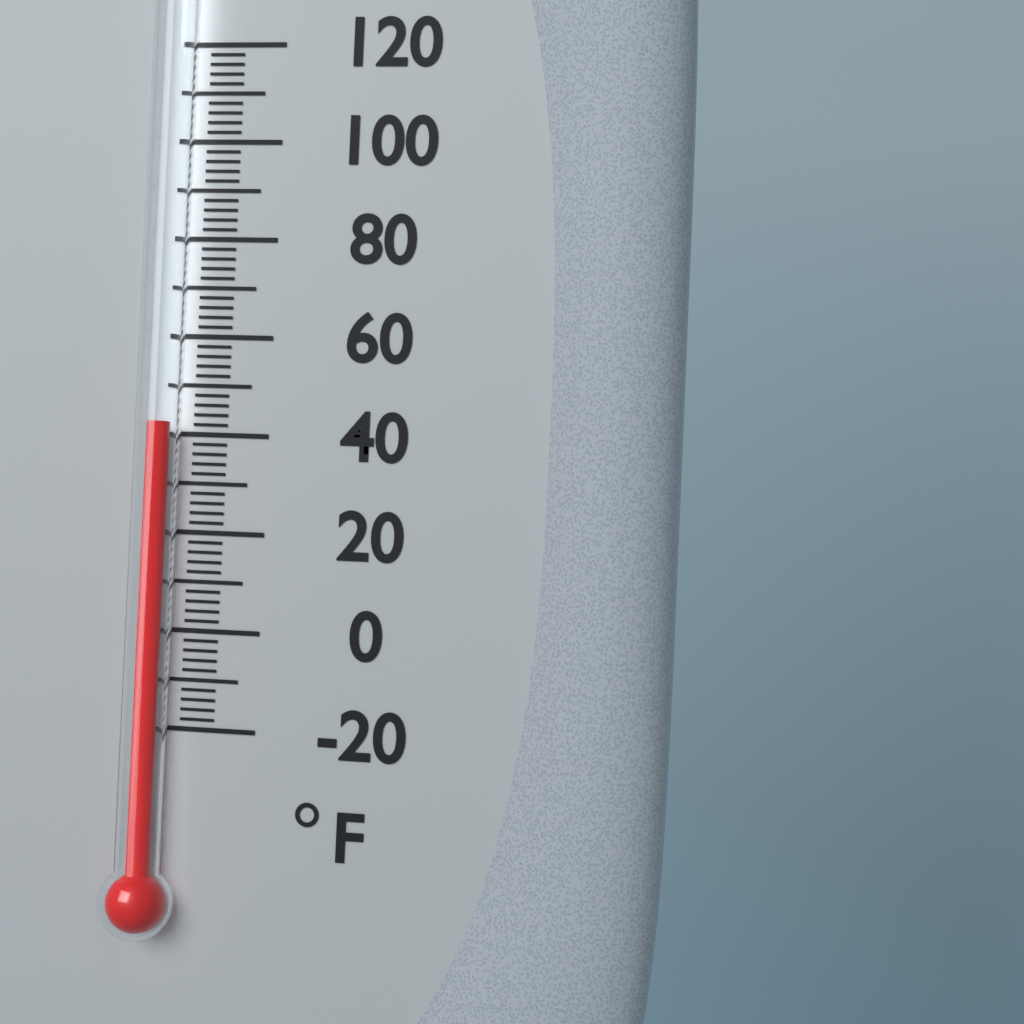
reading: 42 °F
